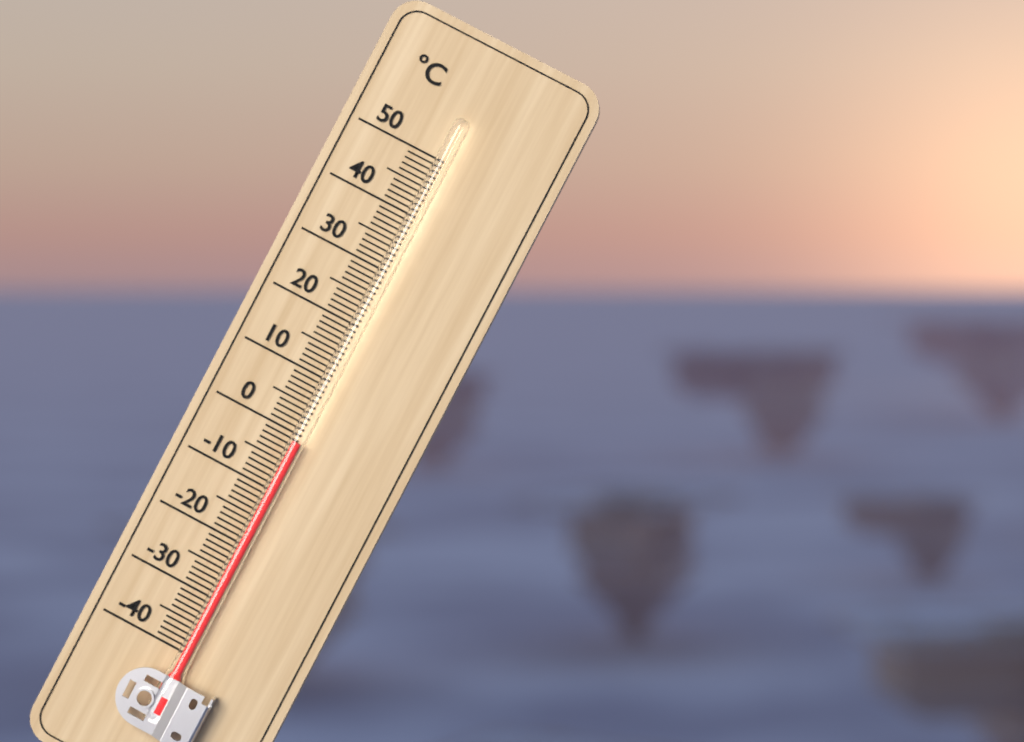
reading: -1 °C
